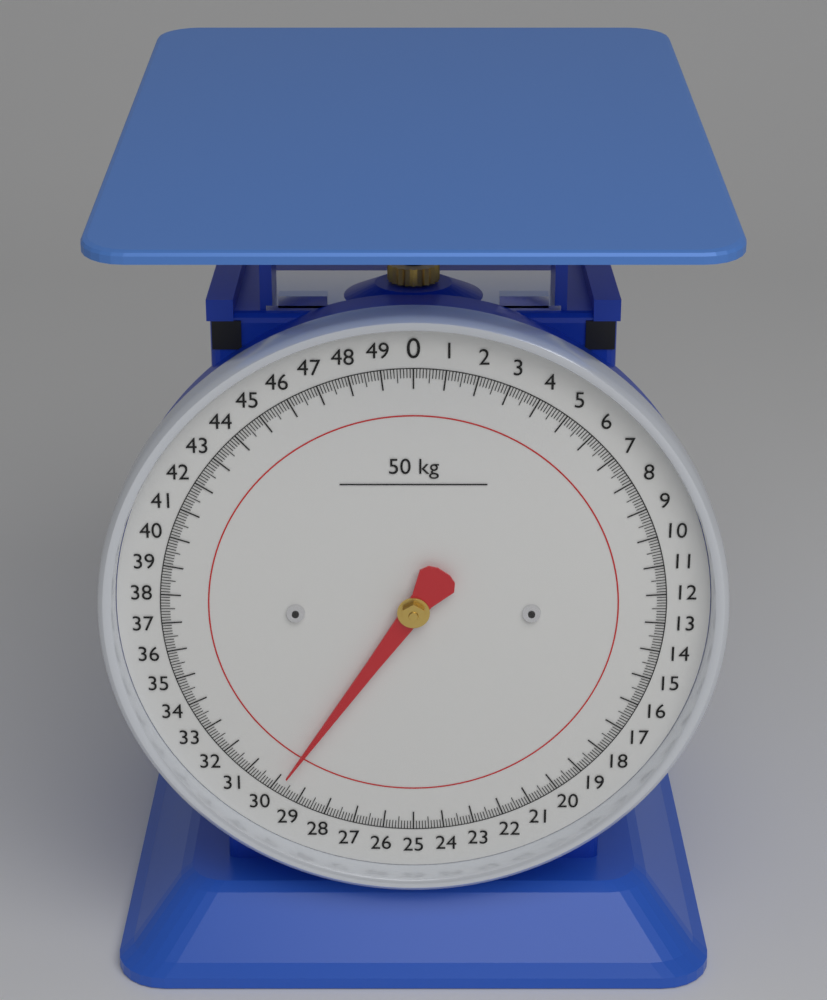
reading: 29.8 kg
